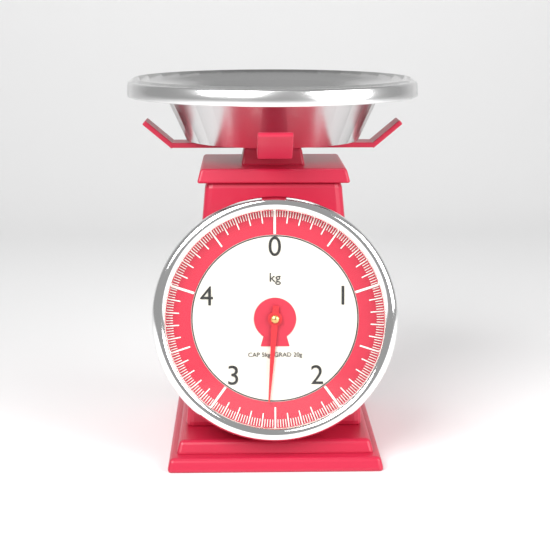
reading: 2.56 kg
